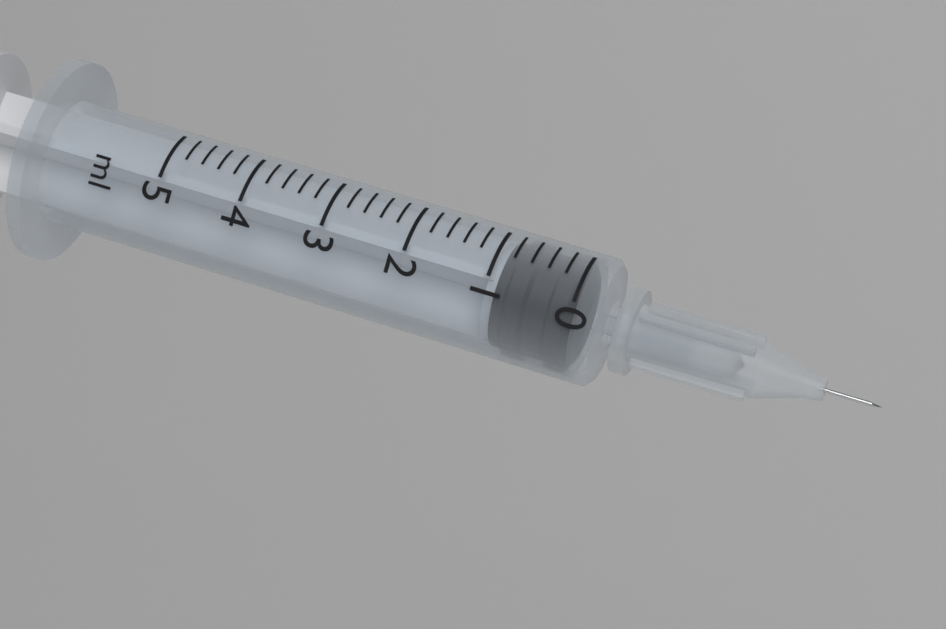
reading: 0.0 ml
